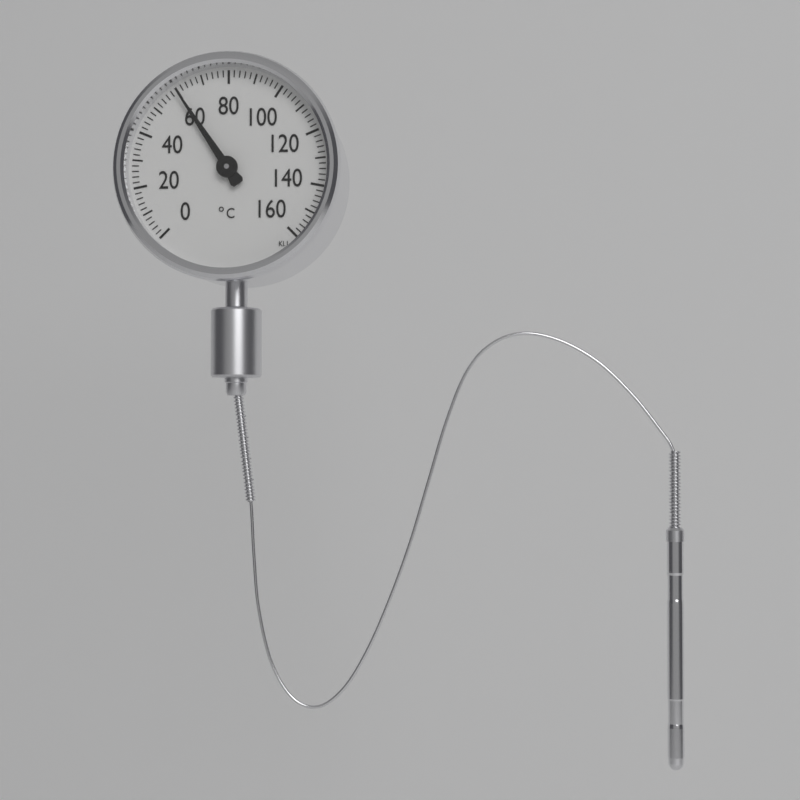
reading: 60 °C
